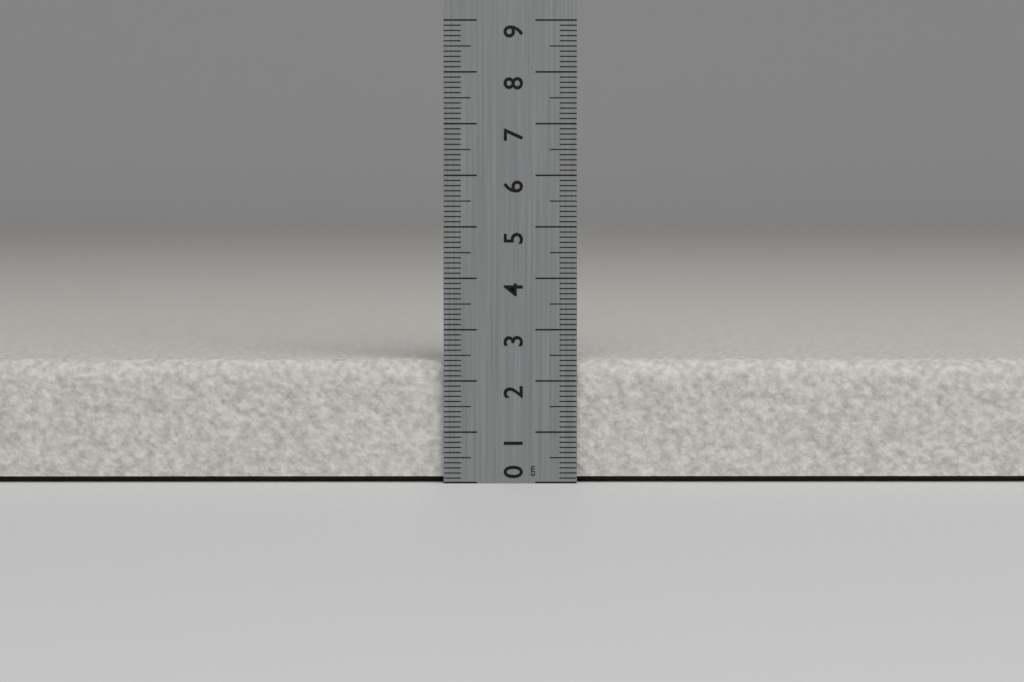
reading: 2.4 cm
